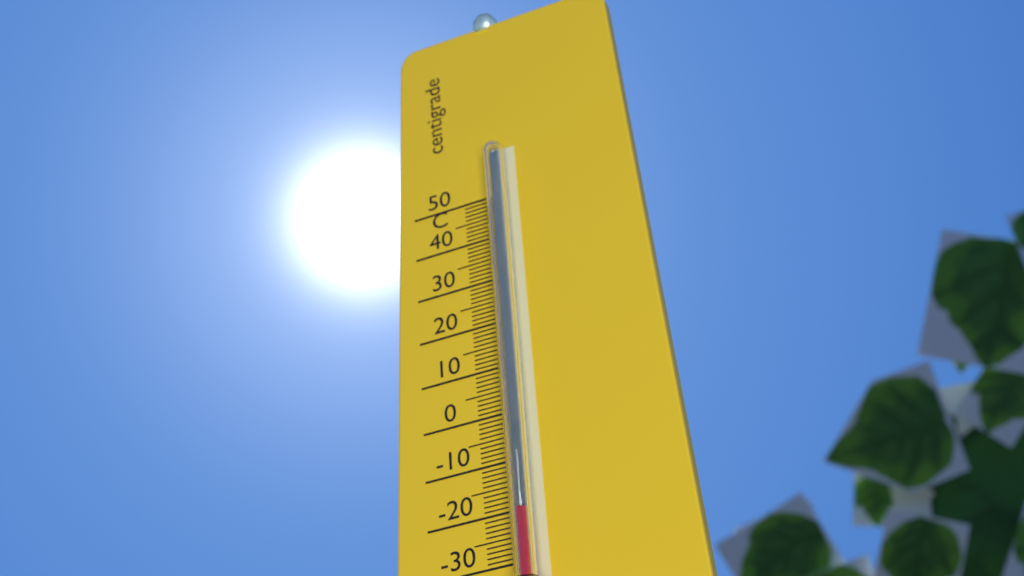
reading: -22 °C
